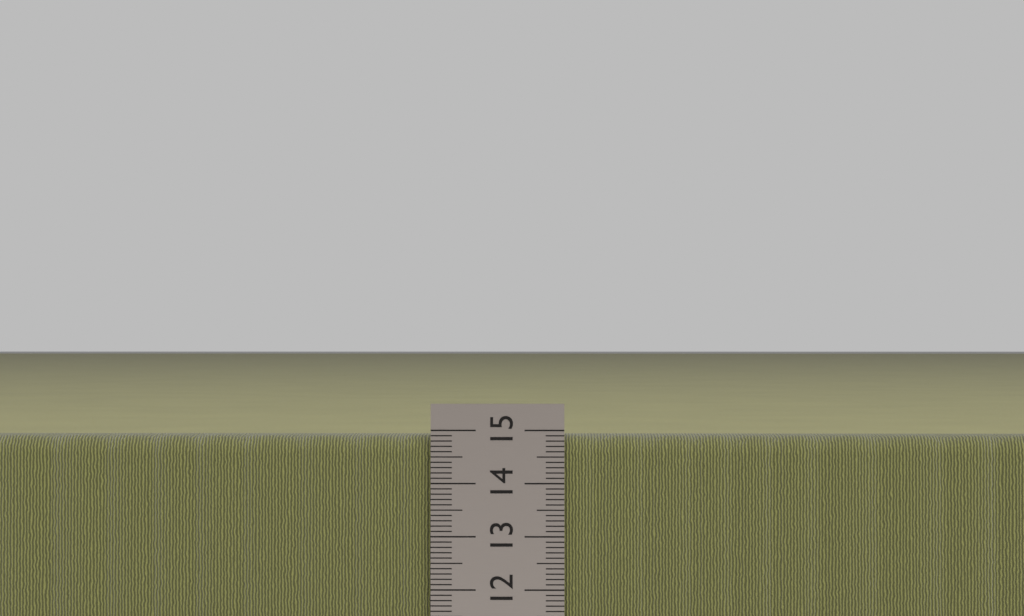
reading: 14.9 cm
